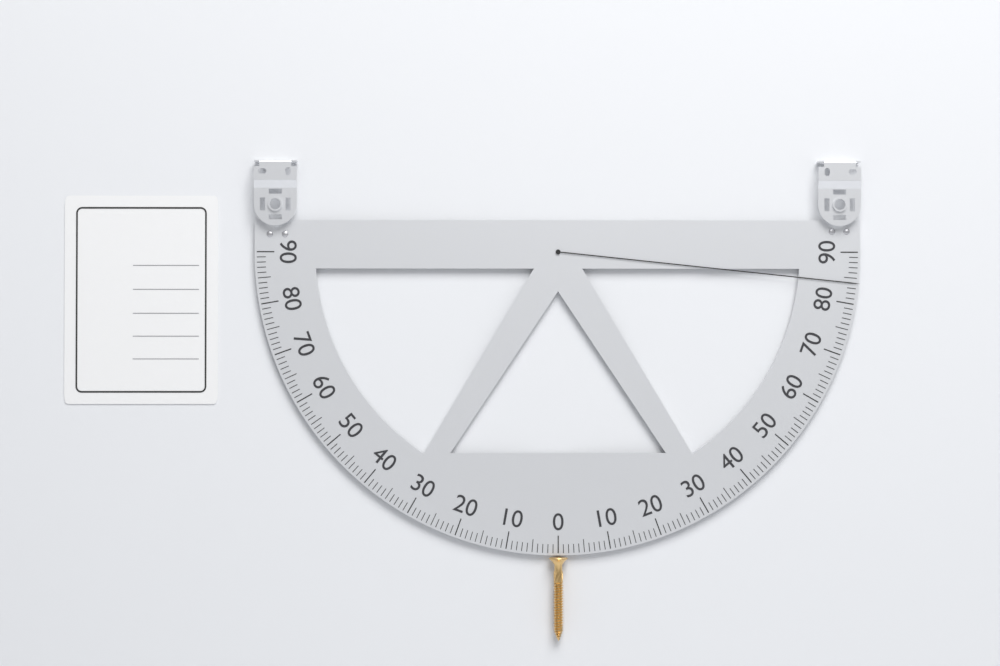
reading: 84 (no unit)
